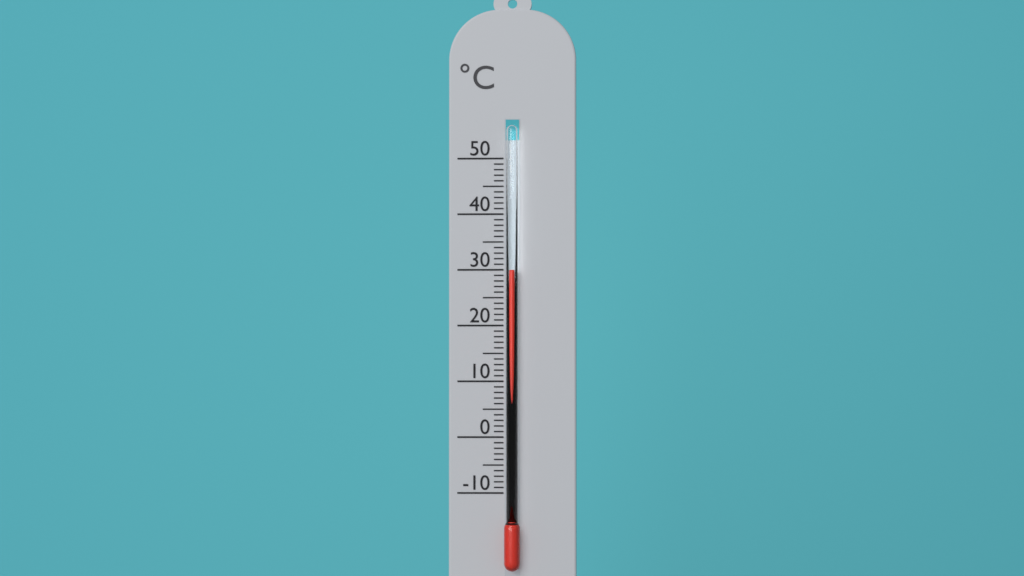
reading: 30 °C
